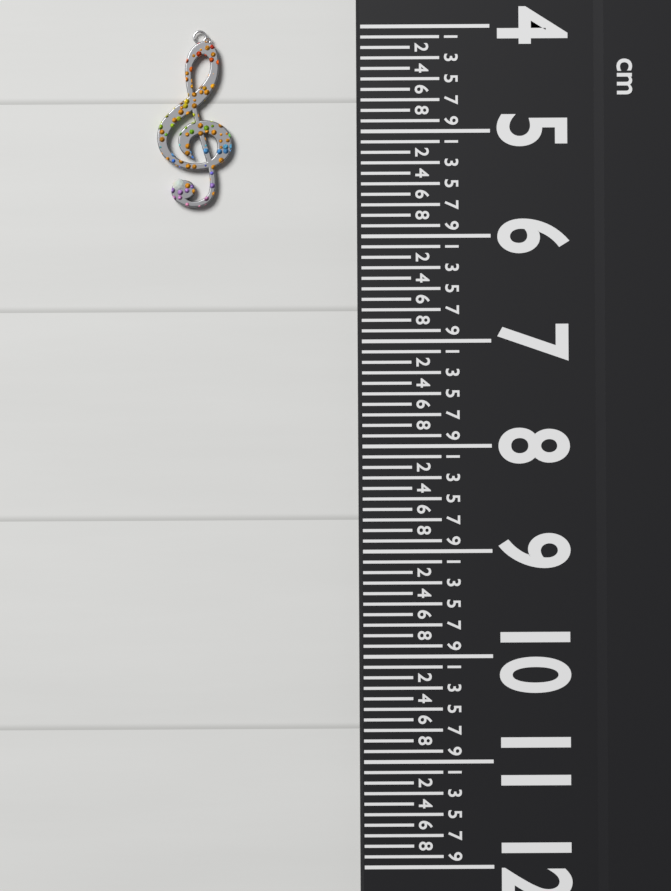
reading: 5.7 cm
